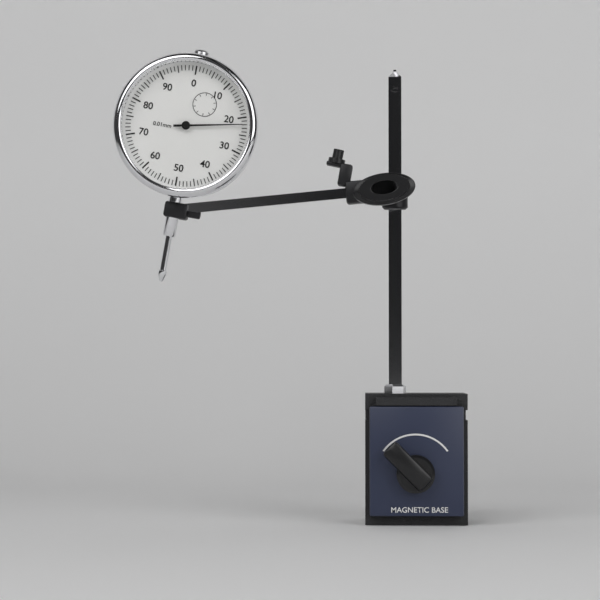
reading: 0.22 mm
